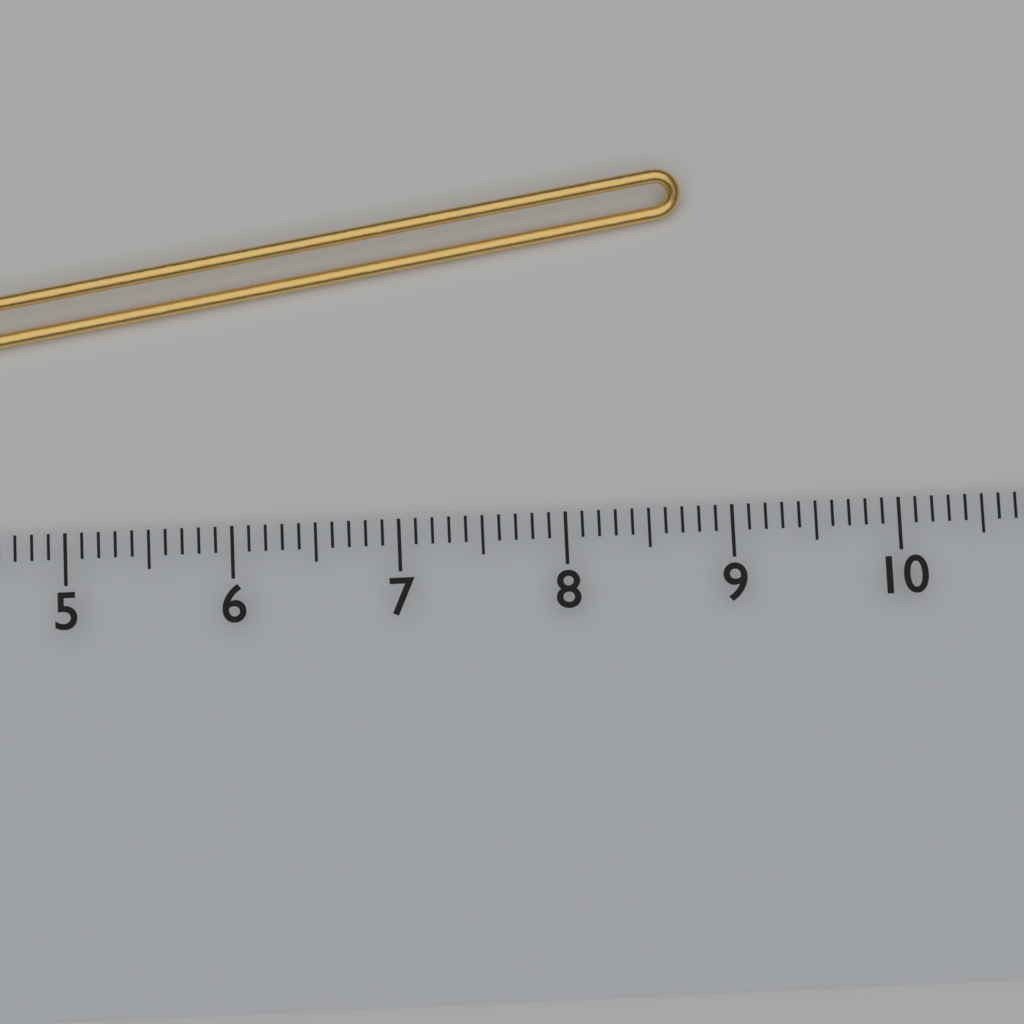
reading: 8.8 cm
